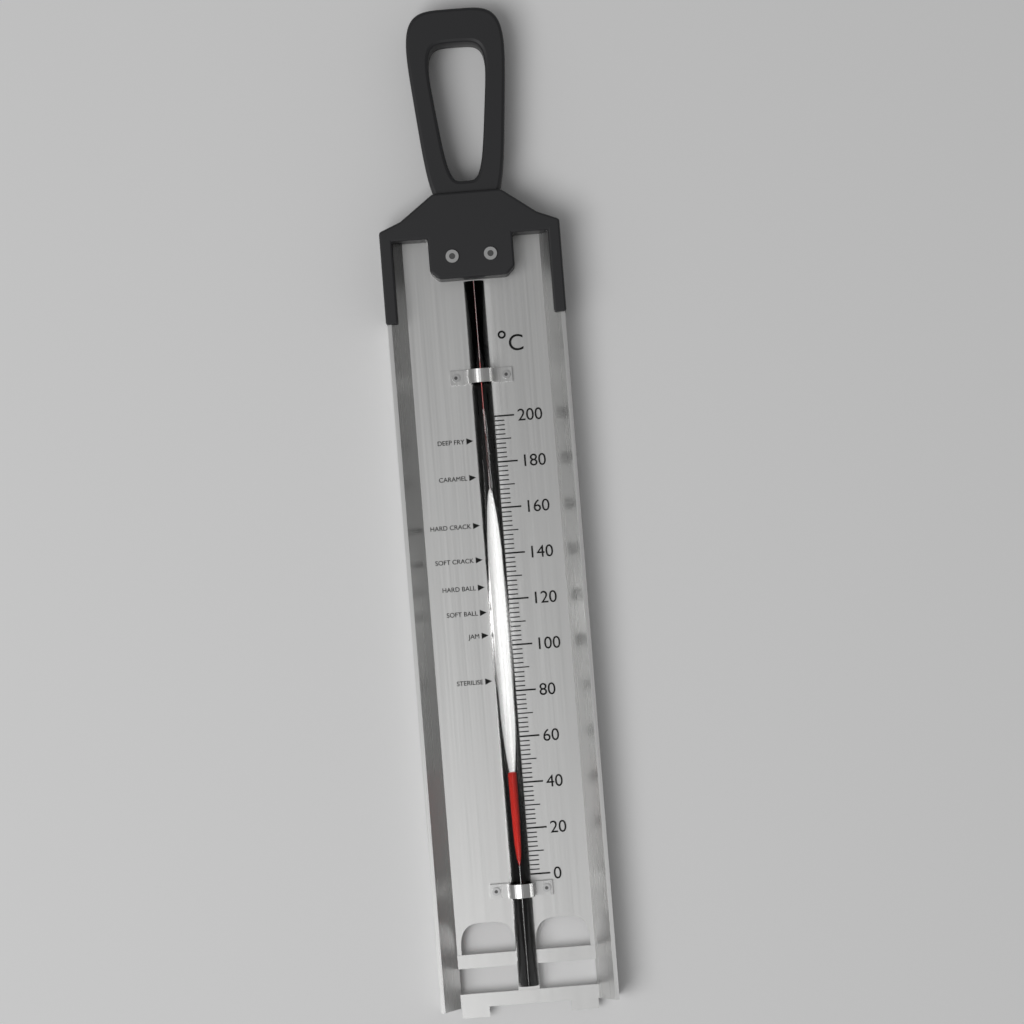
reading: 46 °C
